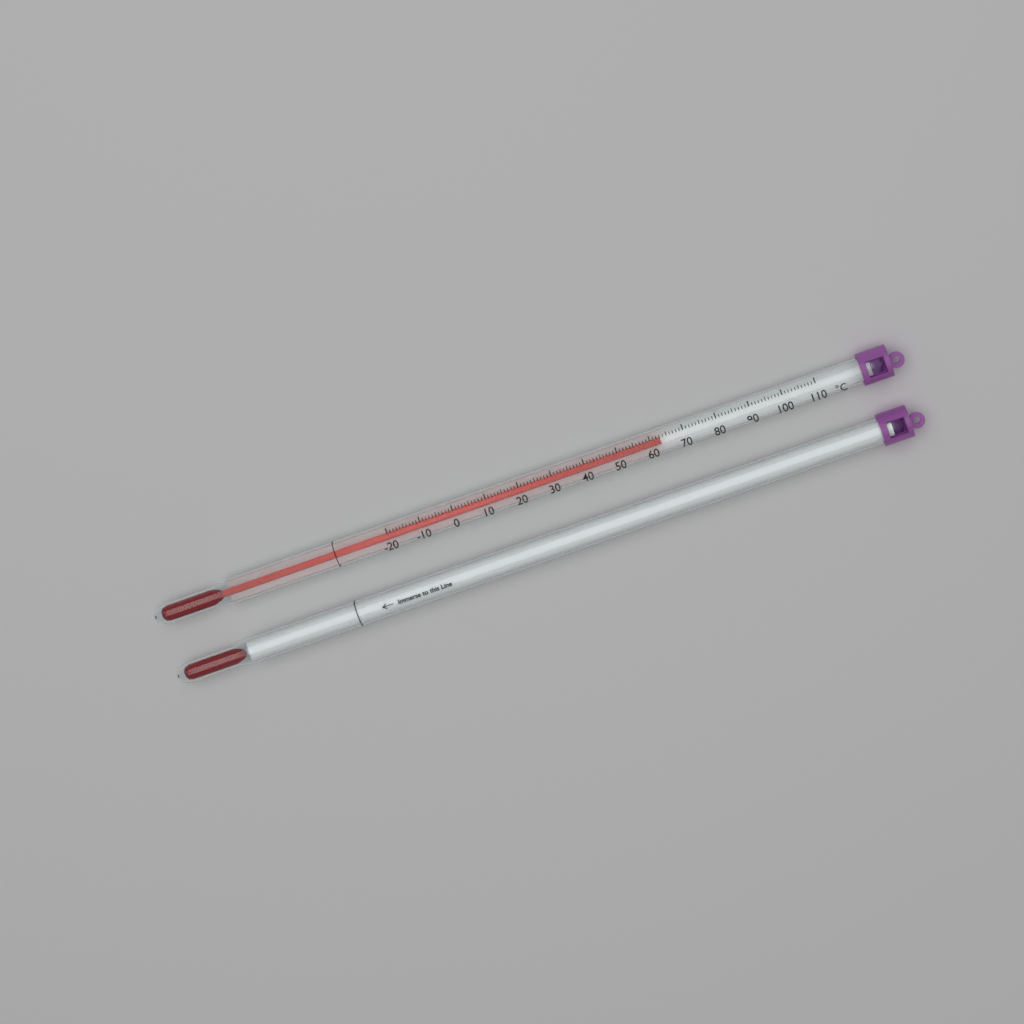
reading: 63 °C
